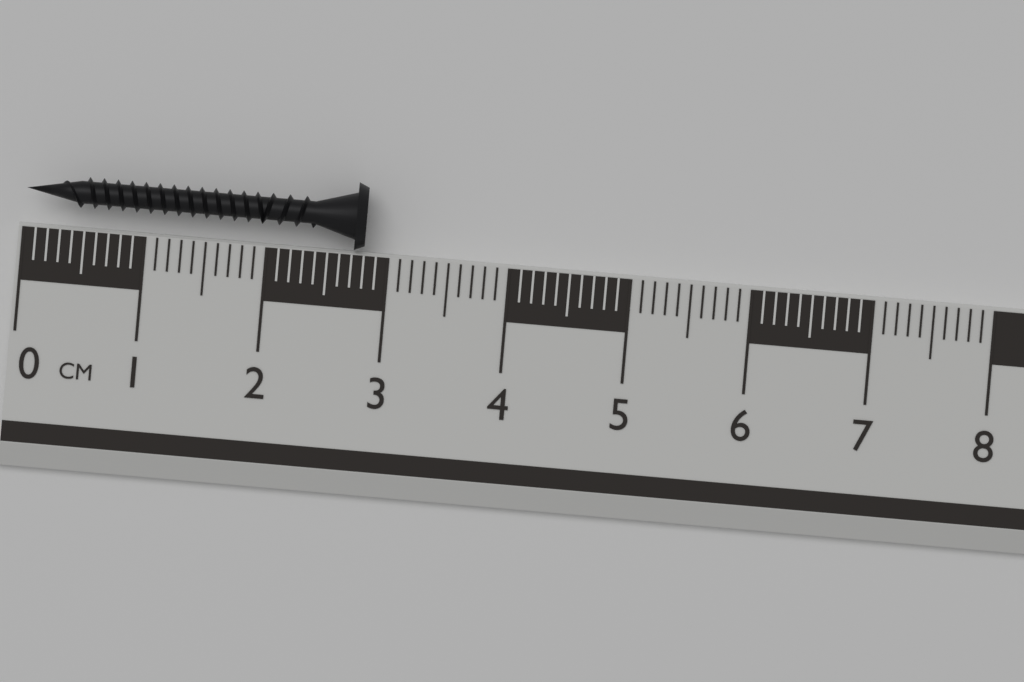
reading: 2.8 cm
